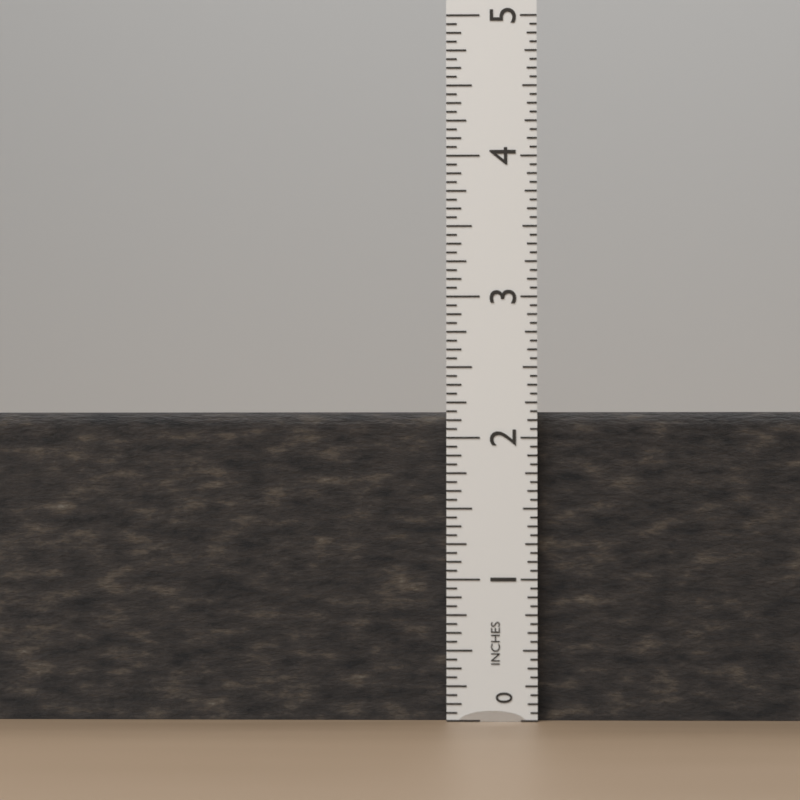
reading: 2.1875 in
